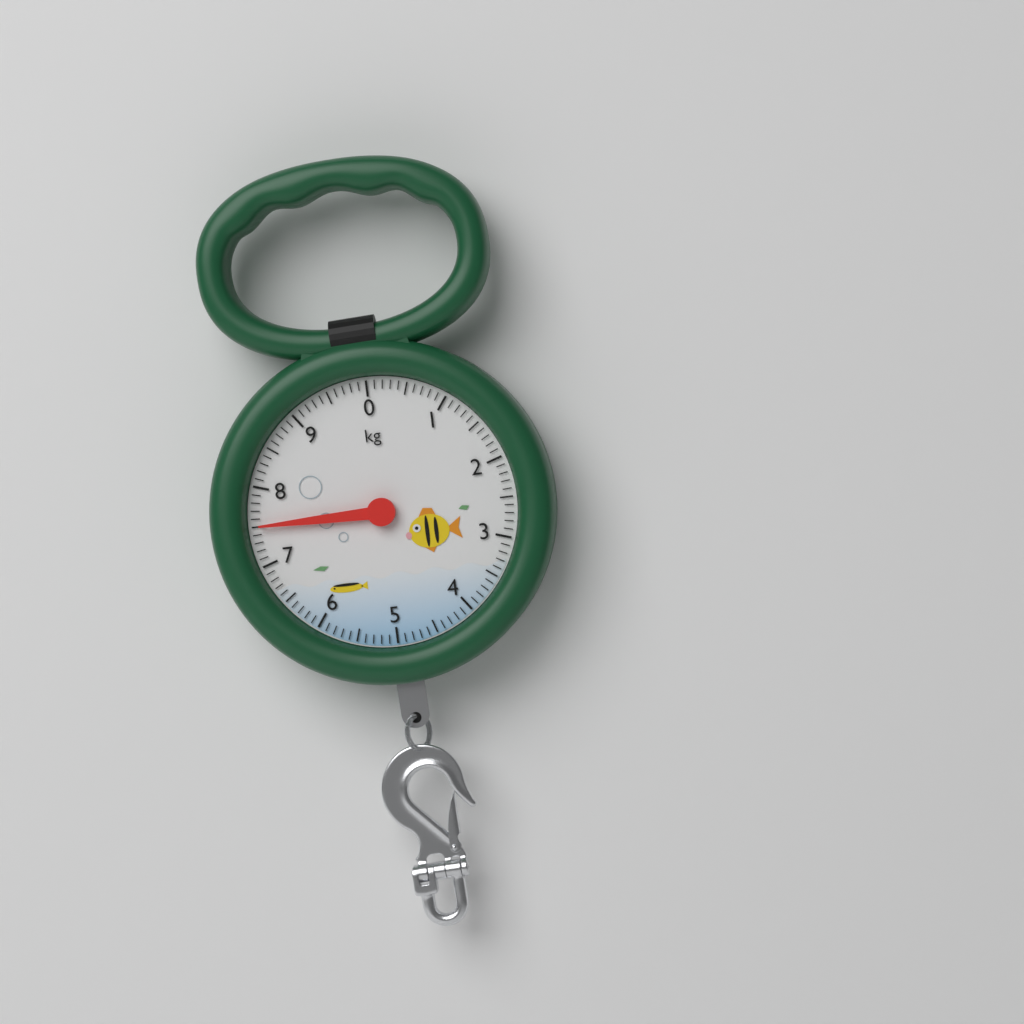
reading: 7.5 kg
